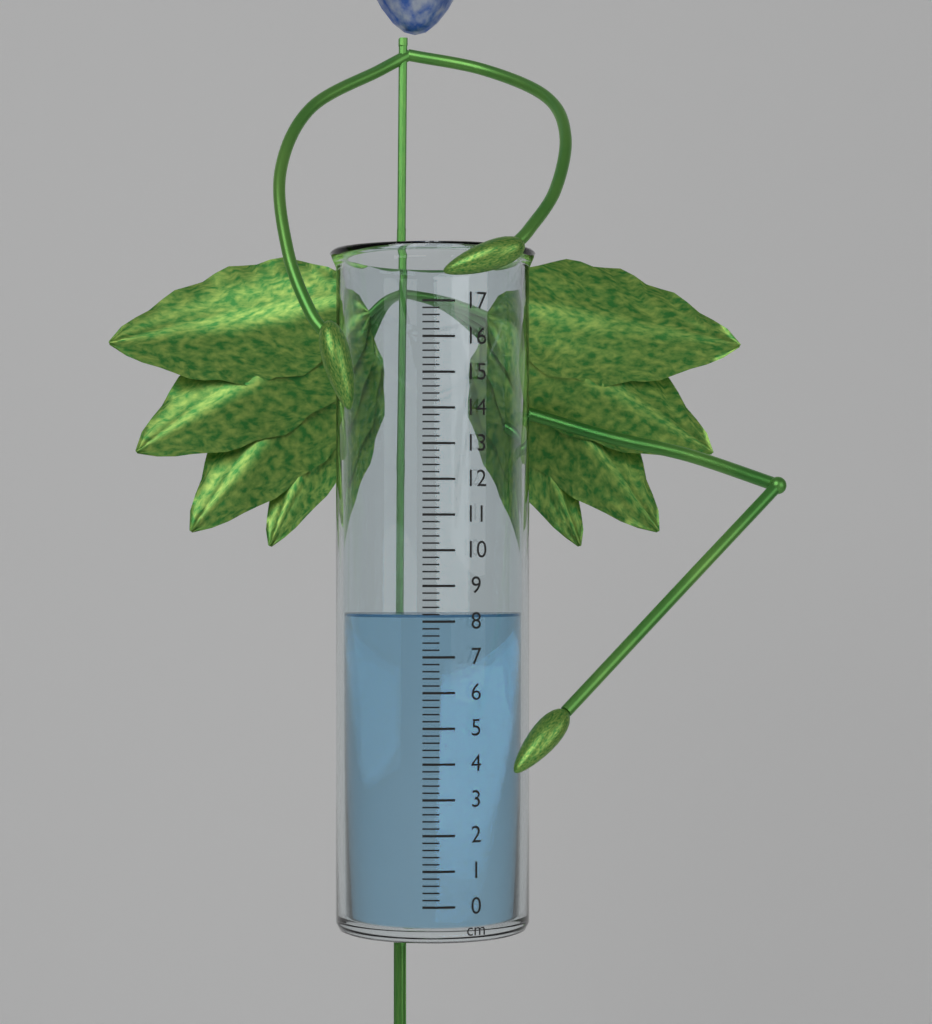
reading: 8.2 cm
